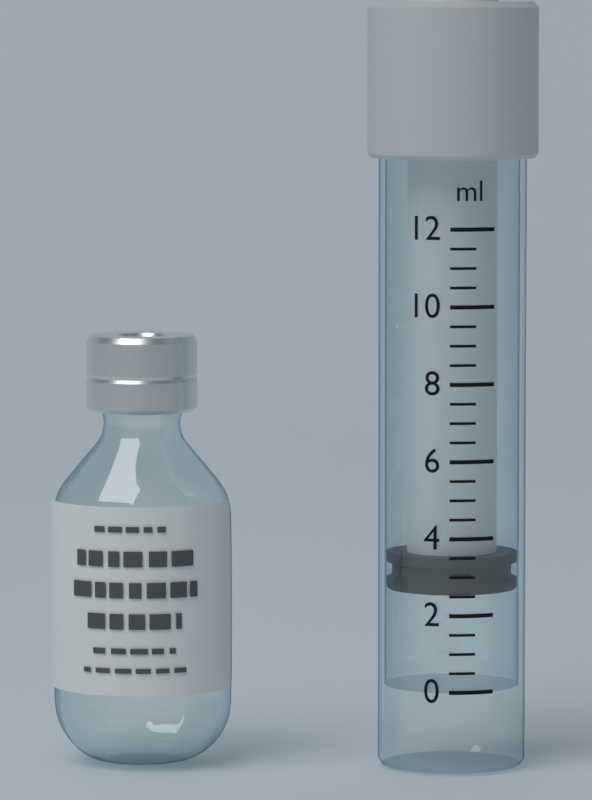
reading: 2.5 ml
